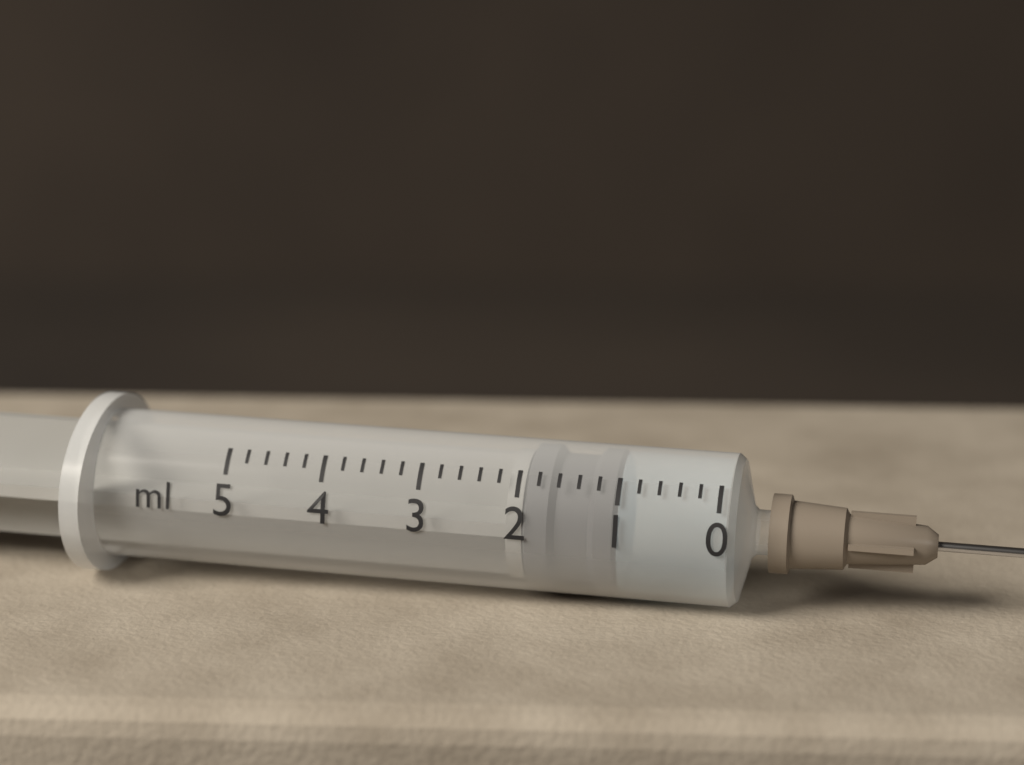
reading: 1.0 ml
